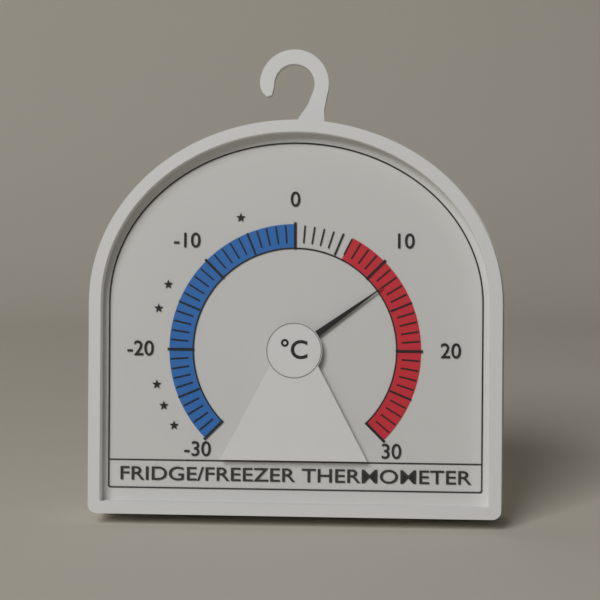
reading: 12 °C
